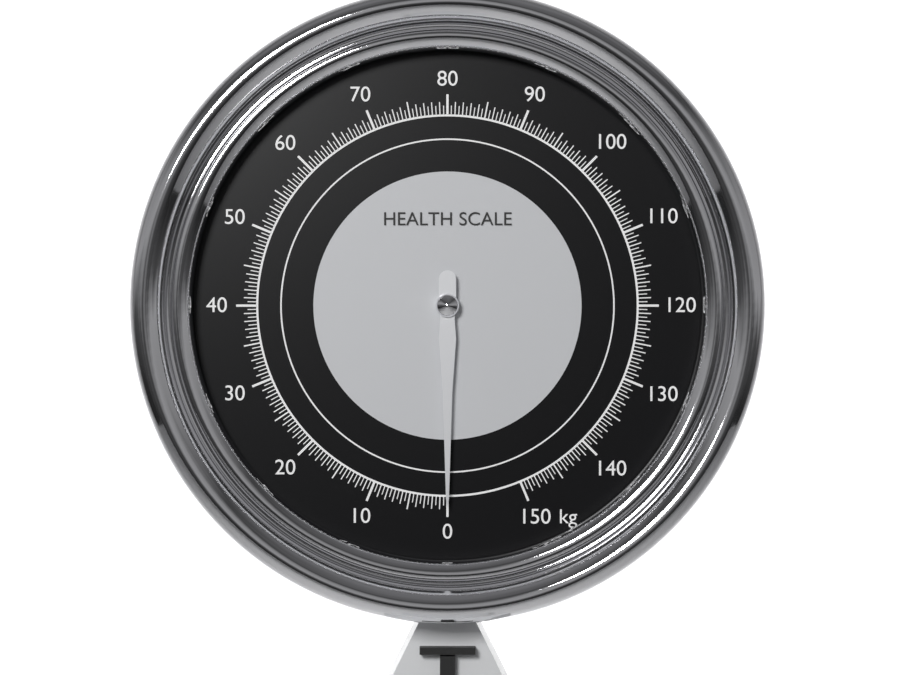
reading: 0.0 kg
